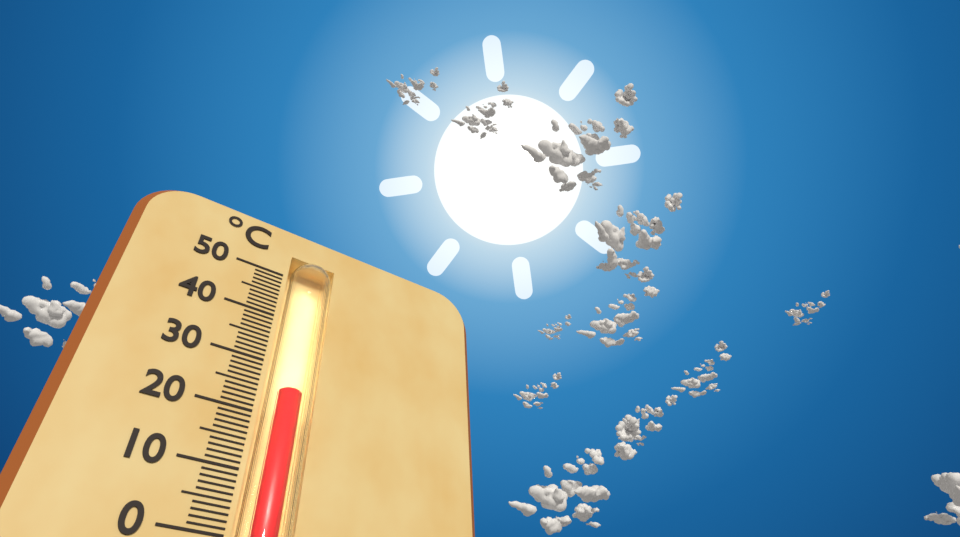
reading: 25 °C
